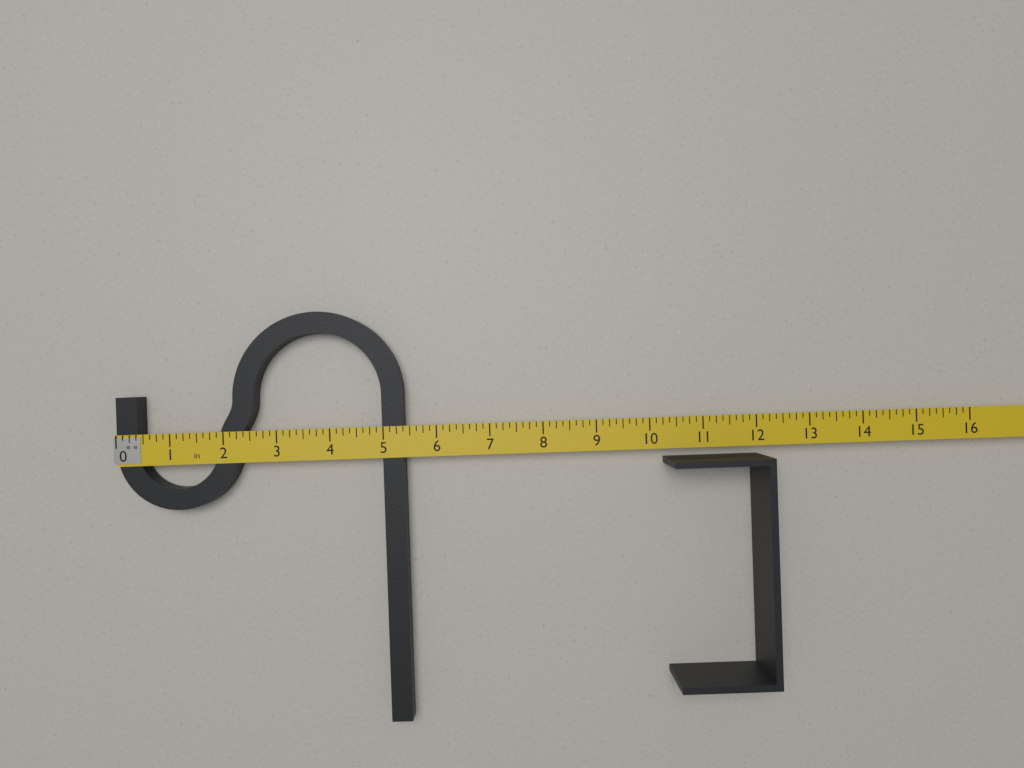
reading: 5.375 in
